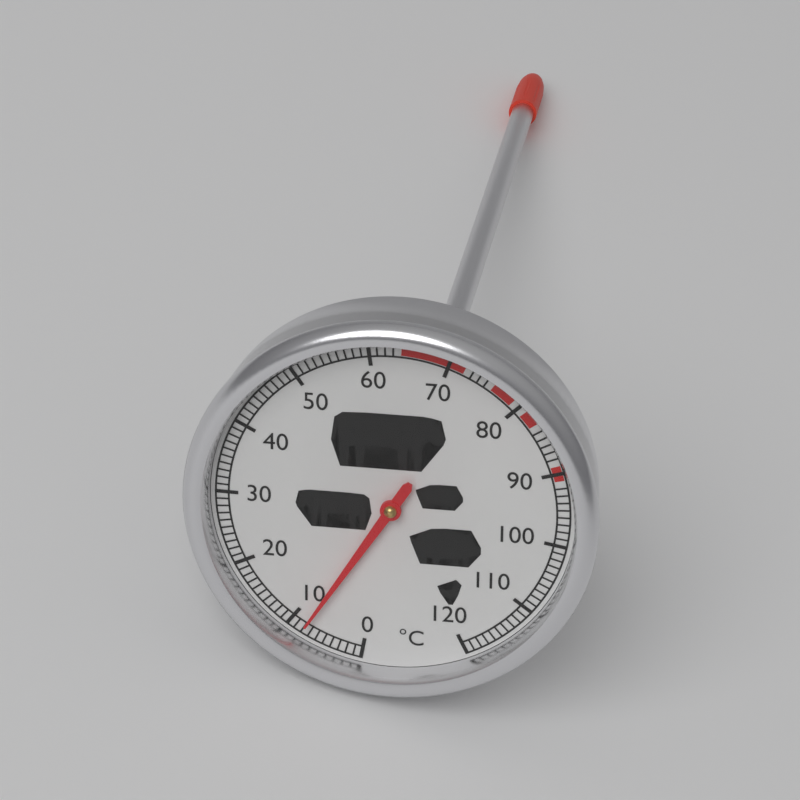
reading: 8 °C
